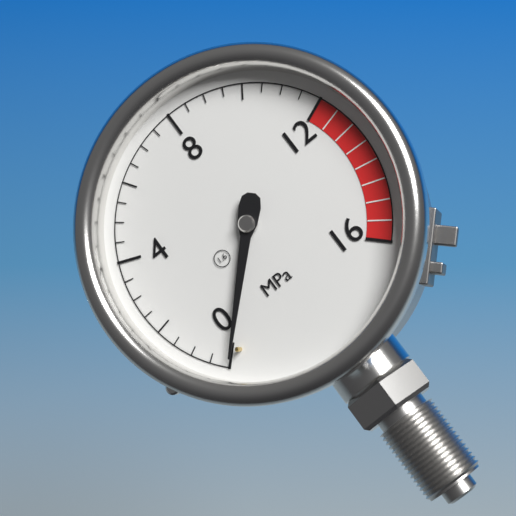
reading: 0.0 MPa
